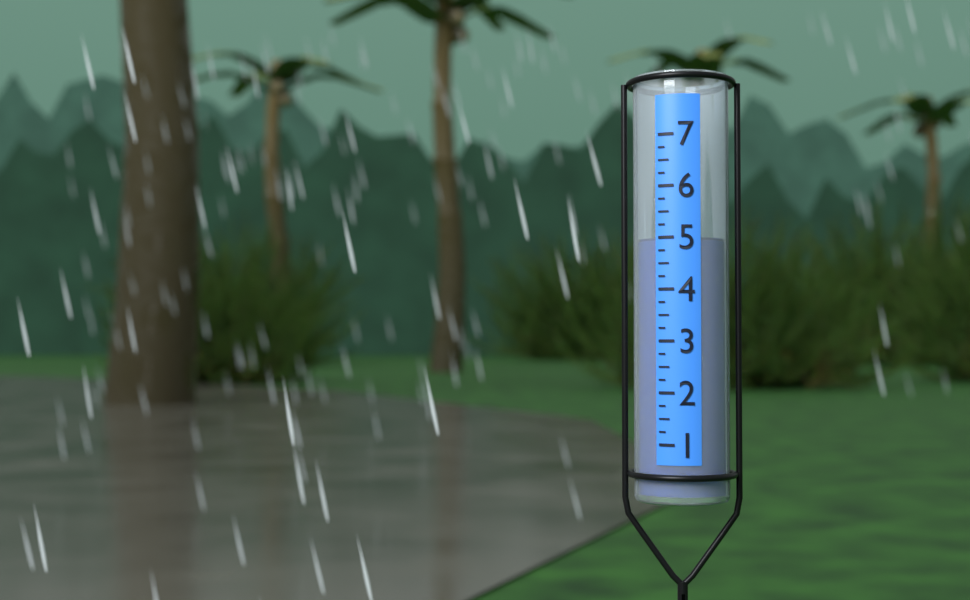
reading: 5.00 (no unit)
